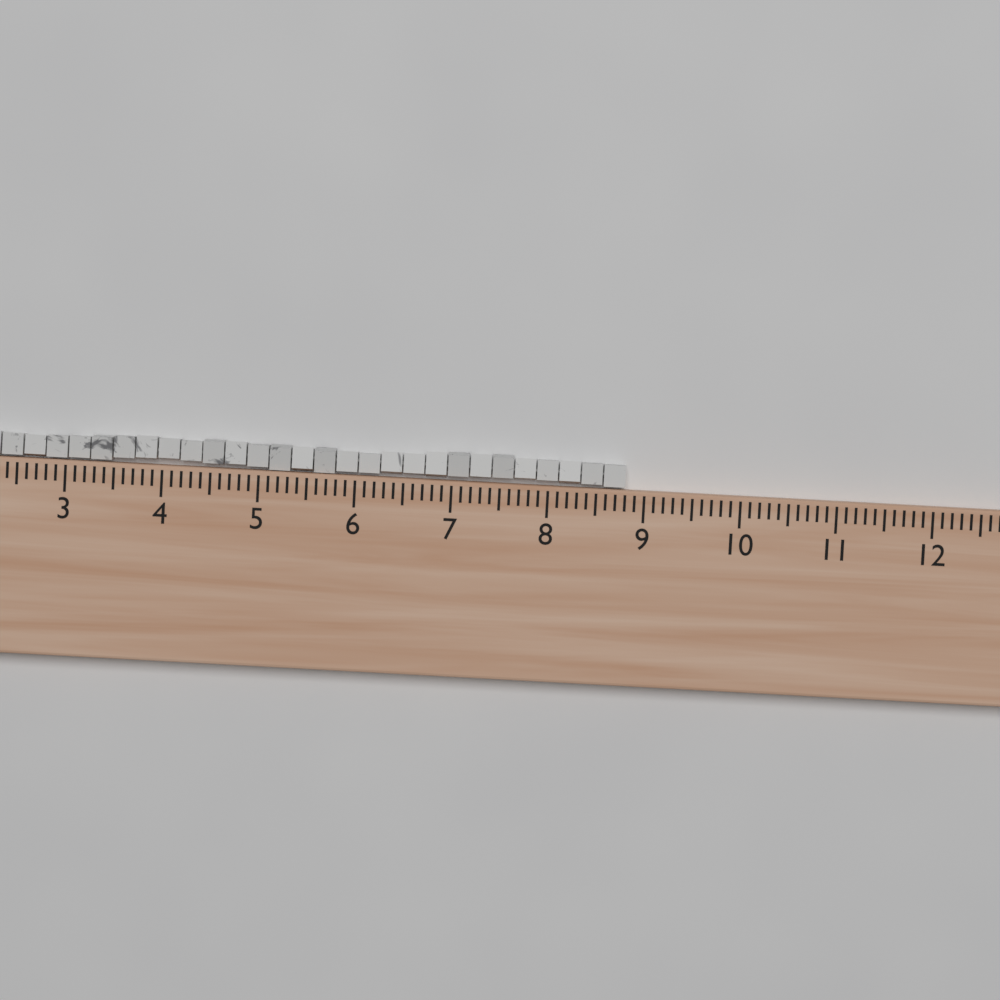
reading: 8.8 (no unit)
